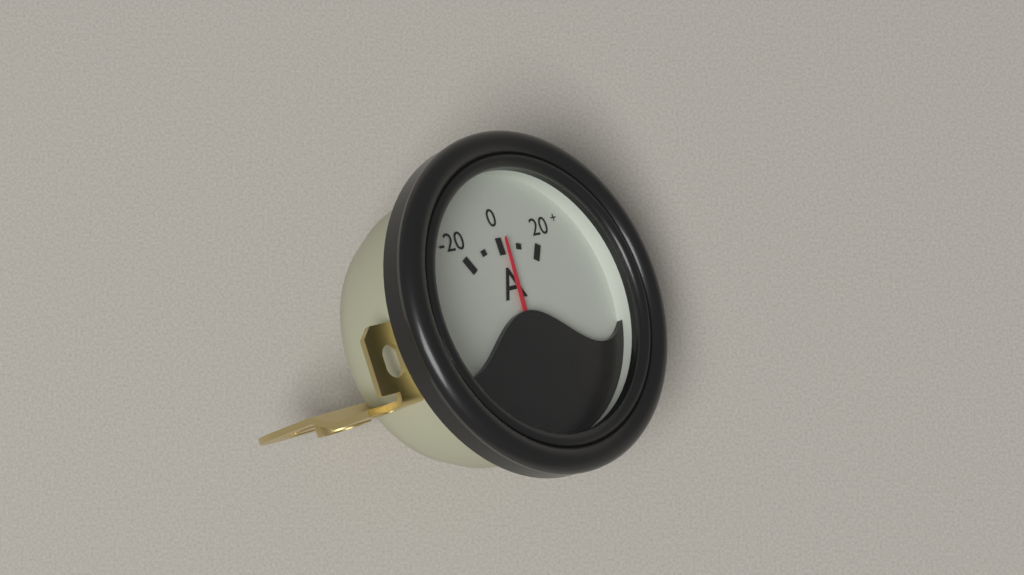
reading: 3 A
